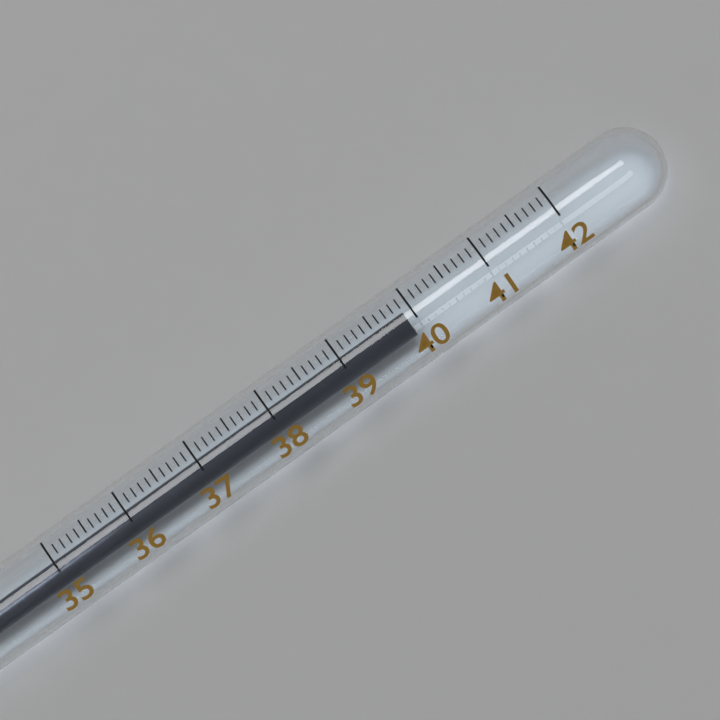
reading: 39.9 (no unit)
